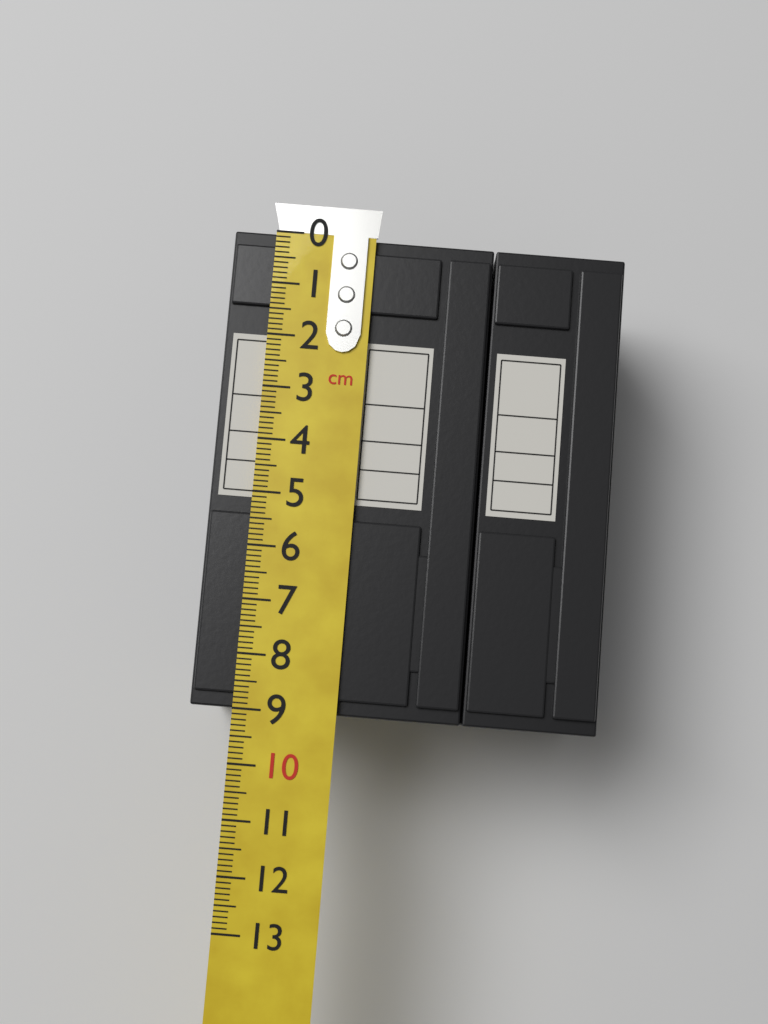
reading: 9.0 cm
